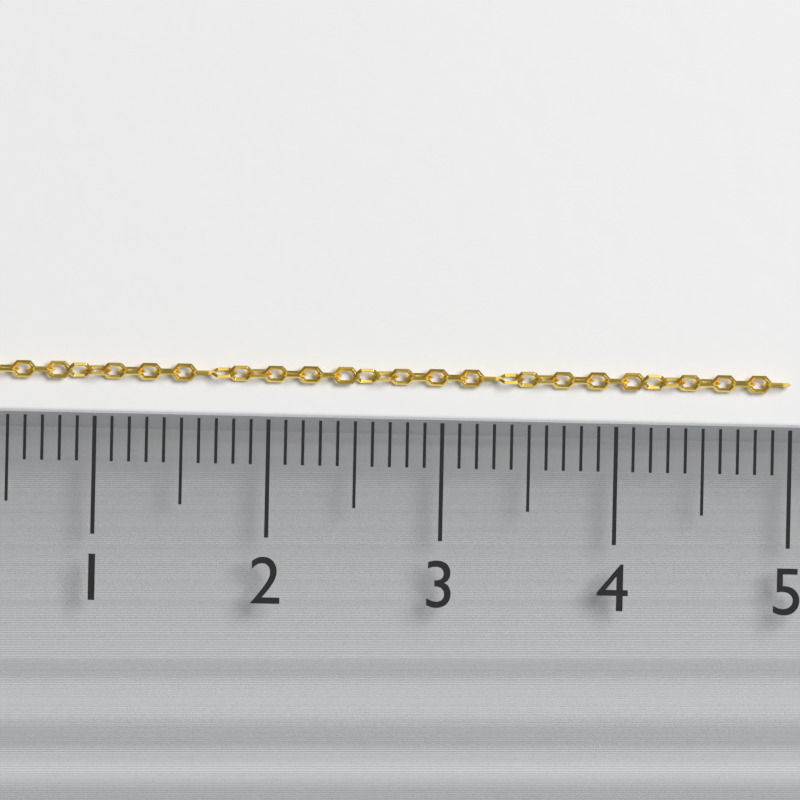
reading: 5.0 (no unit)
